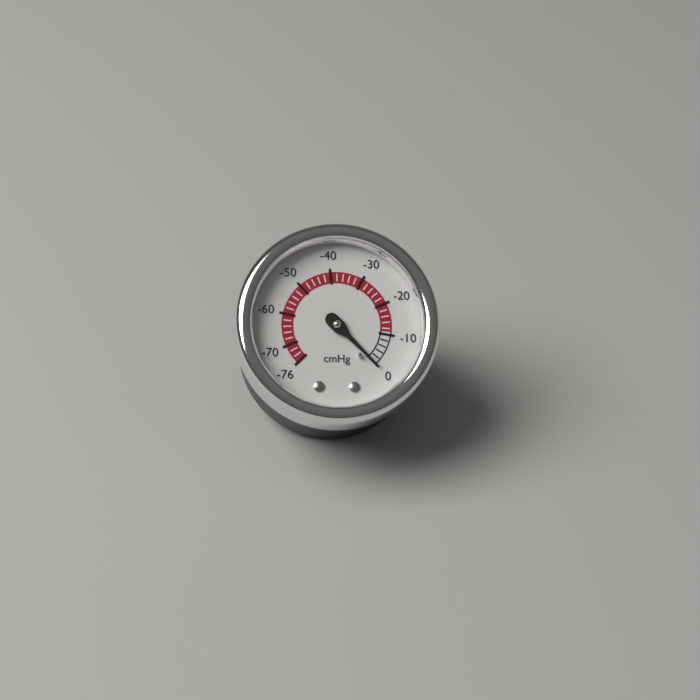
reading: 0 cmHg
